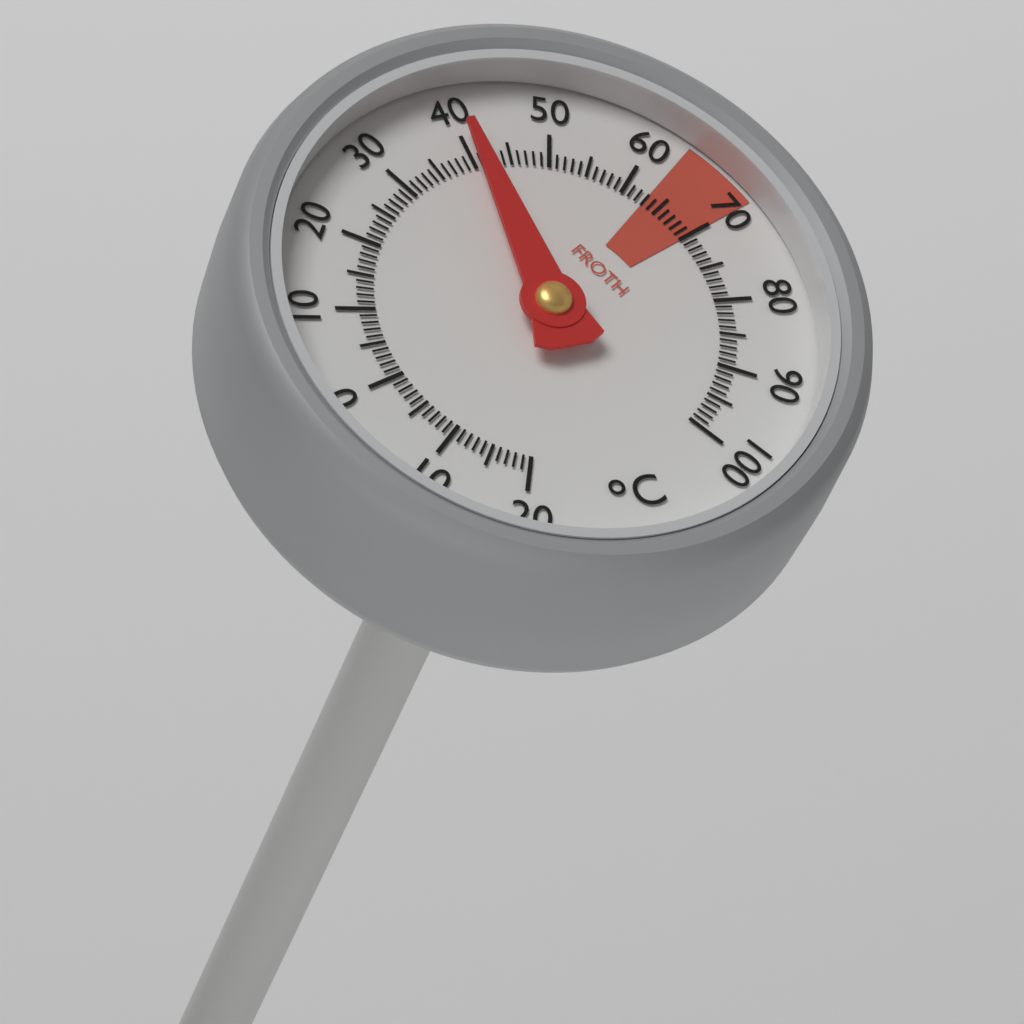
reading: 41 °C
